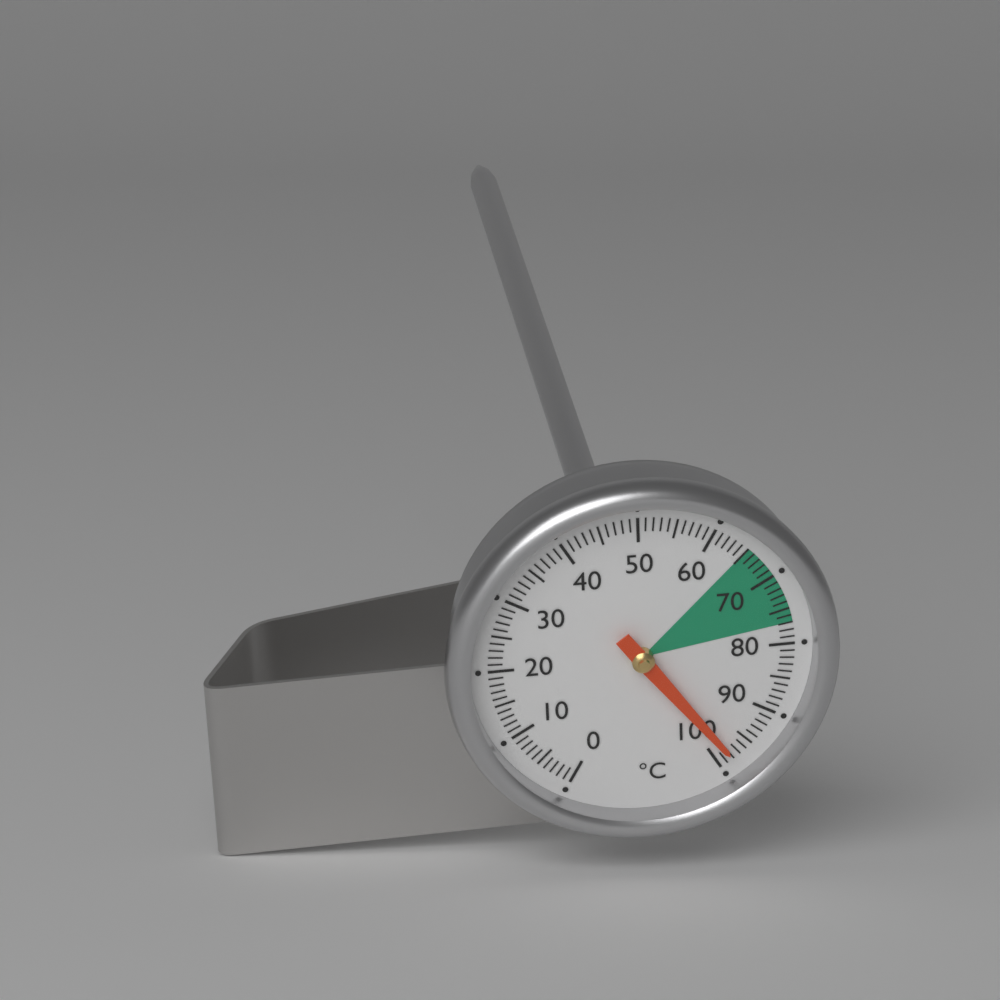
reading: 98 °C
